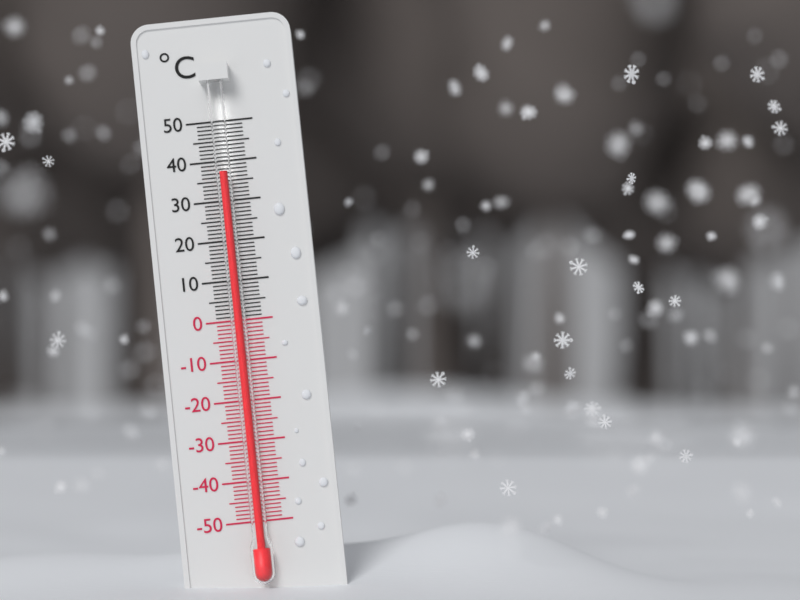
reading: 37 °C
